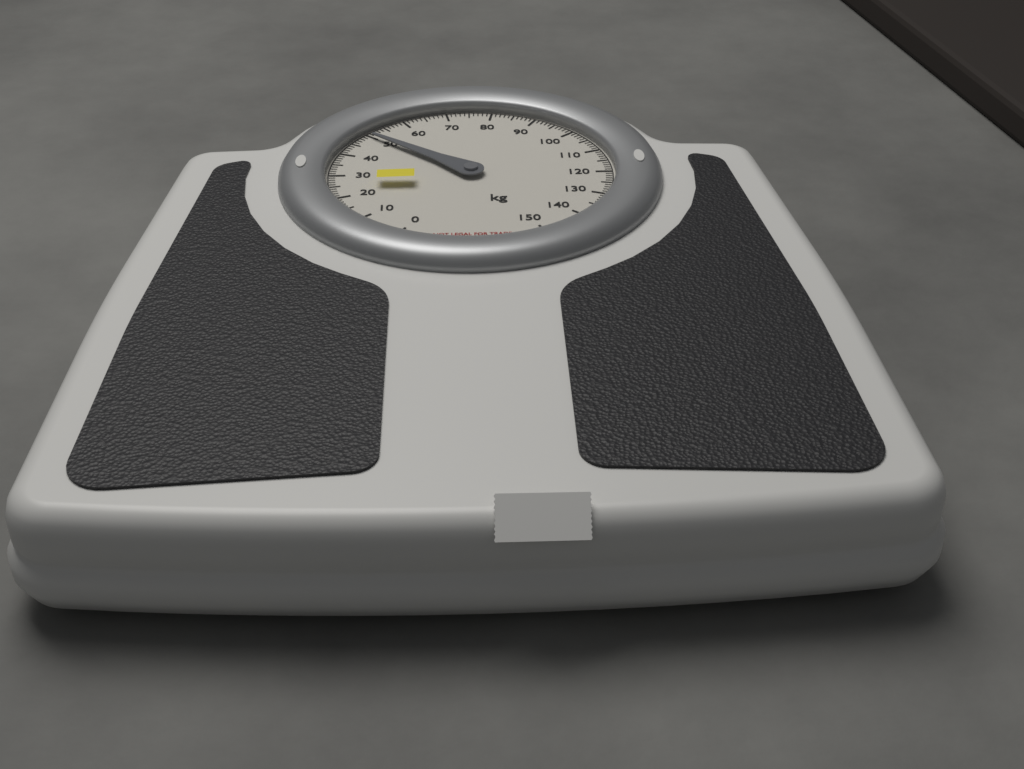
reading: 50 kg
